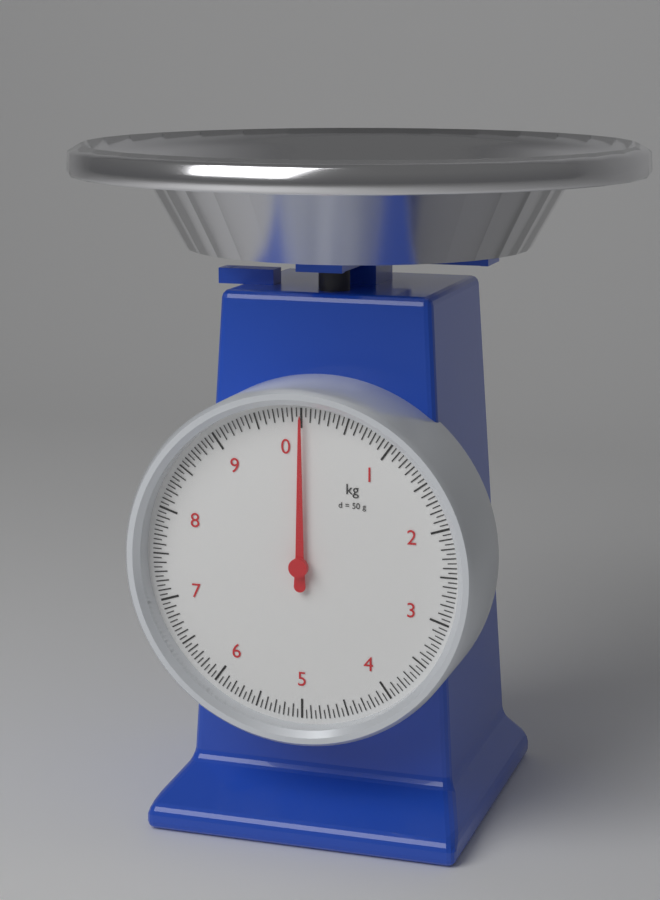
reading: 0.00 kg
